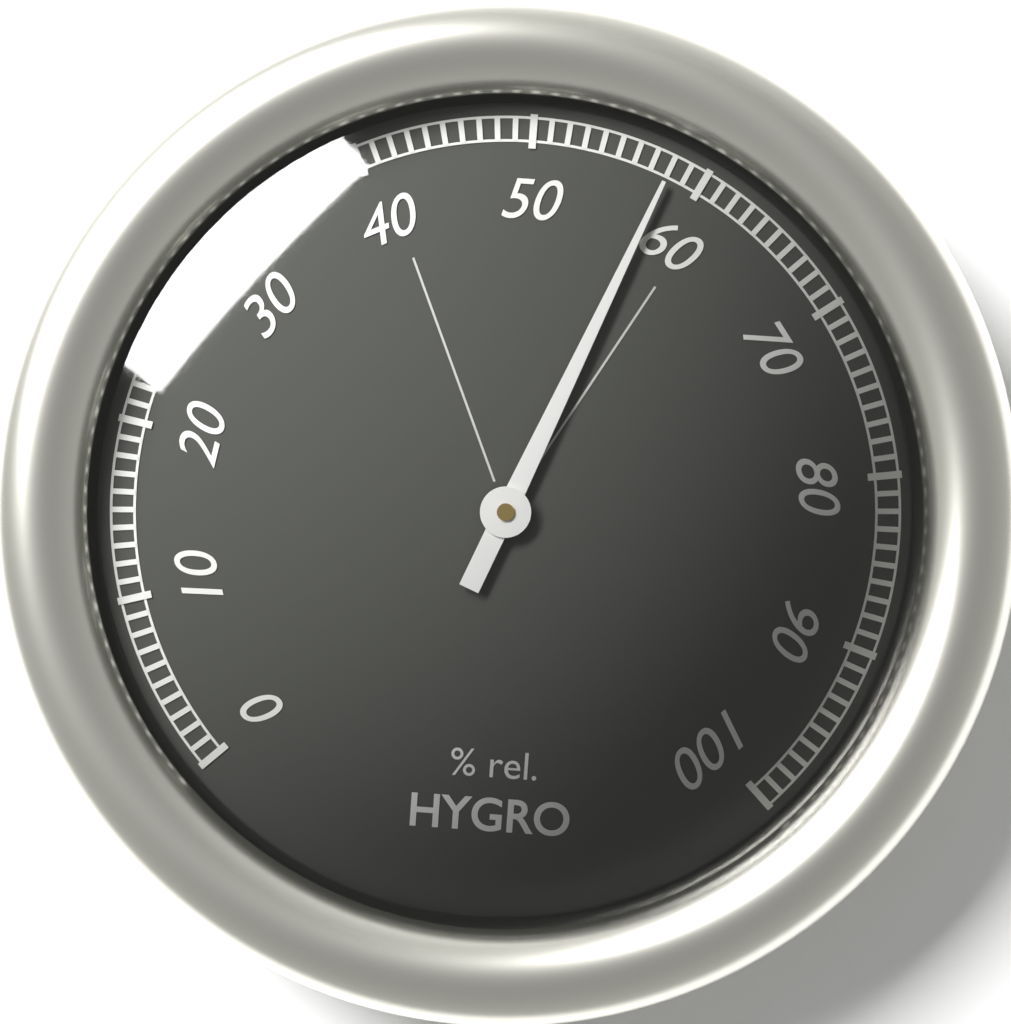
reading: 58 %
